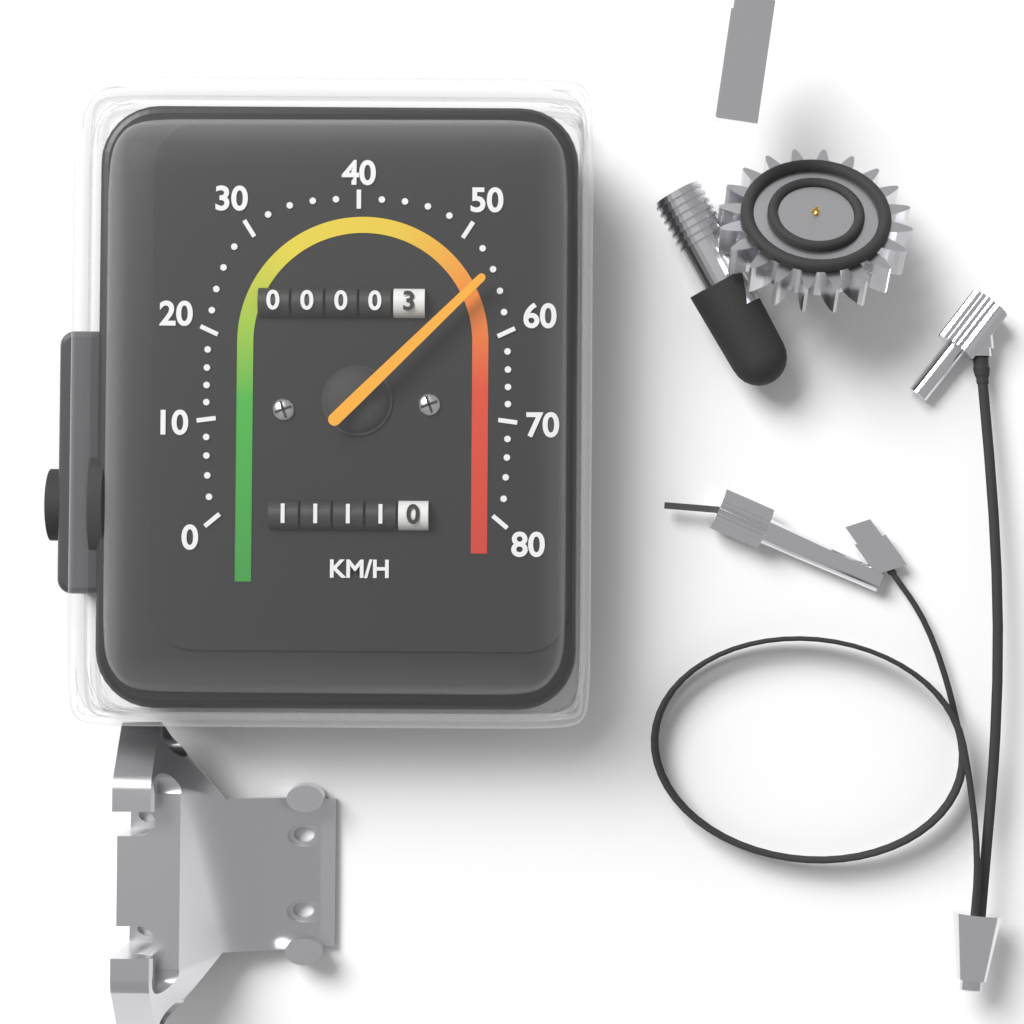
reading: 54 km/h
